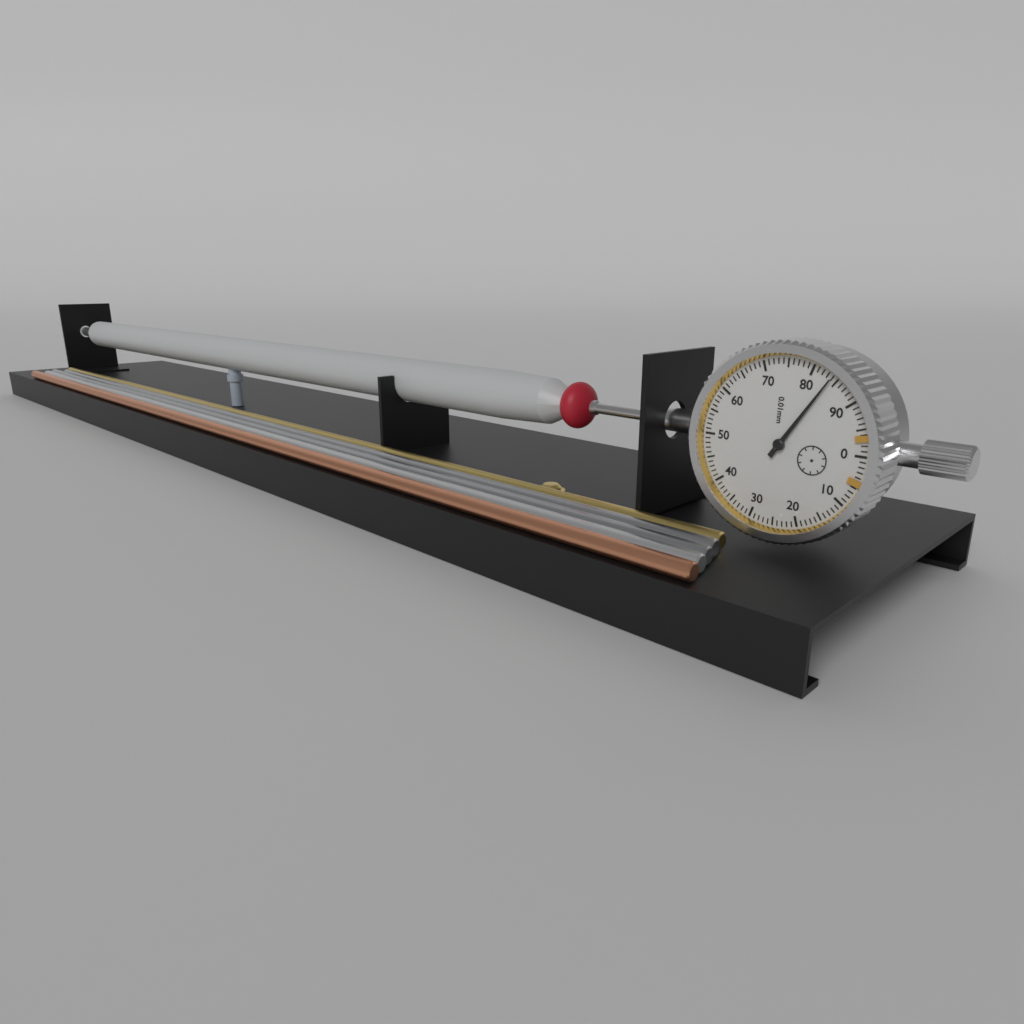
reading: 0.84 mm
